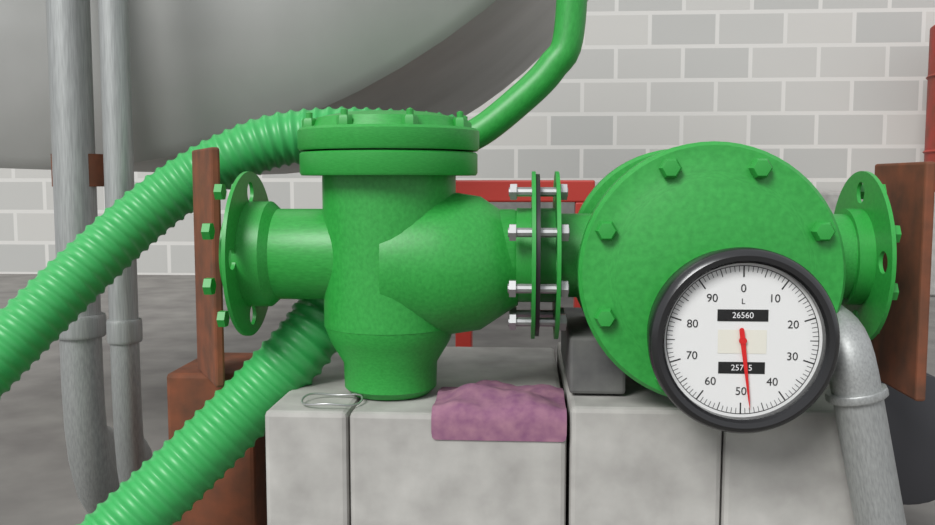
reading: 48 L
